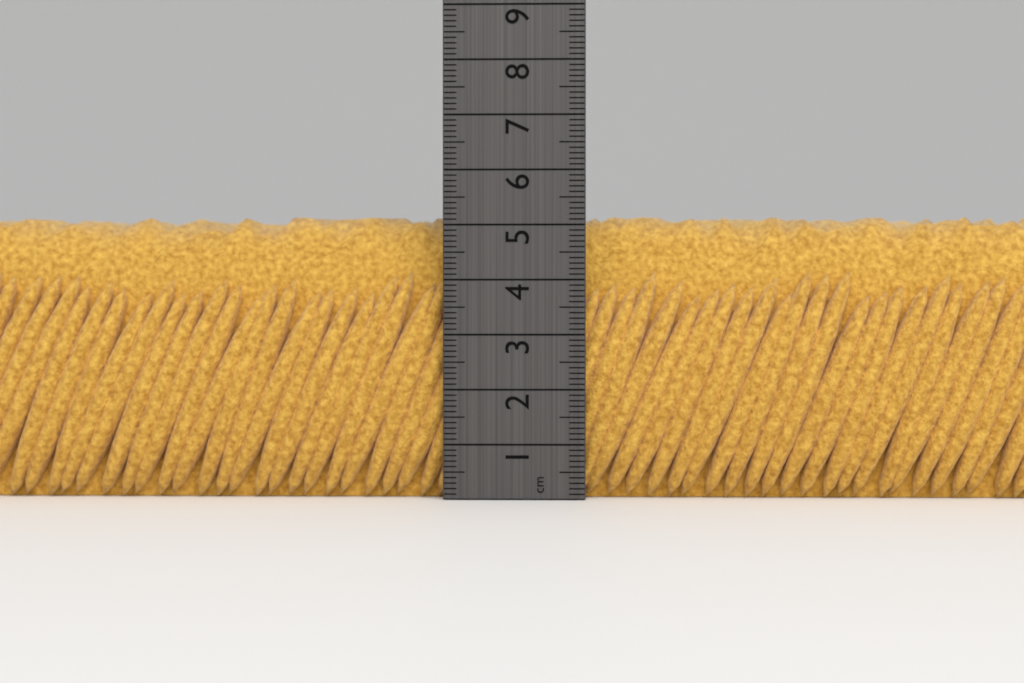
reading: 5.2 cm
